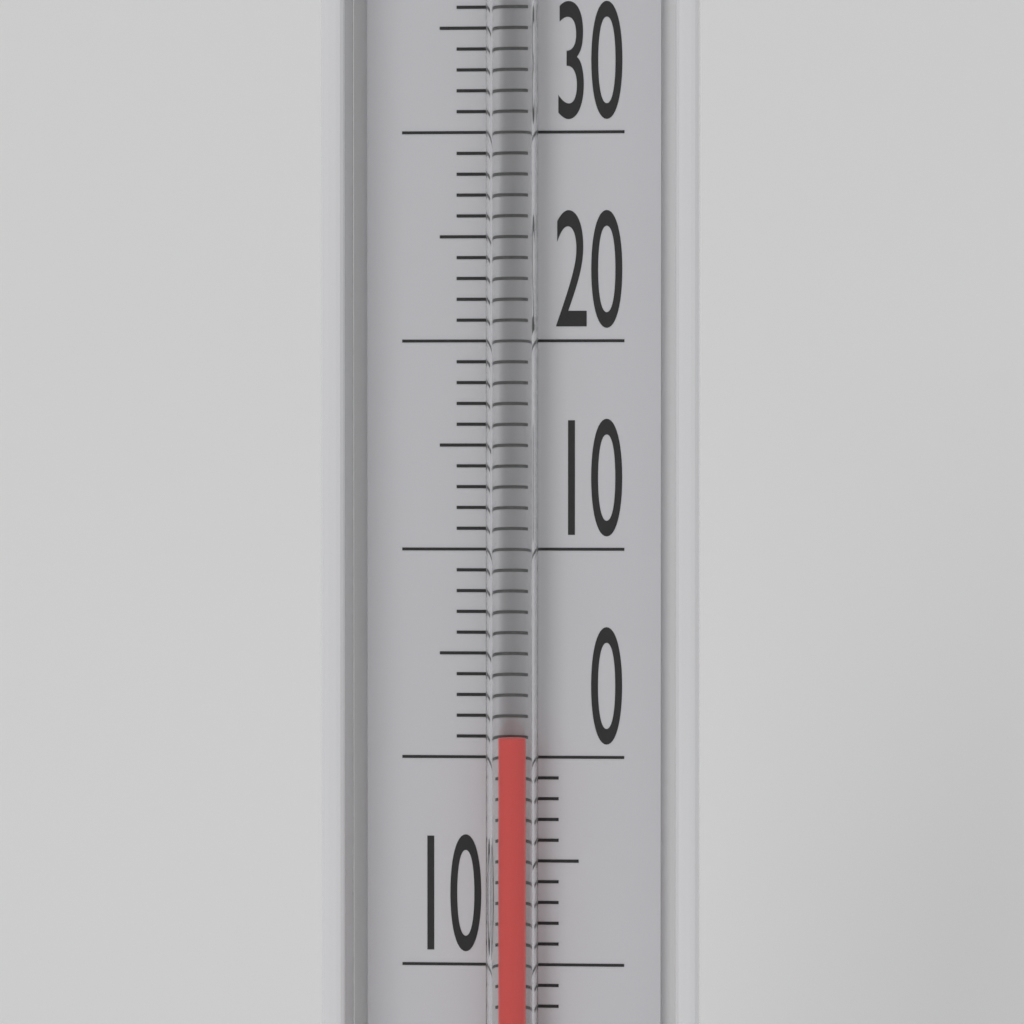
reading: 1 °C
